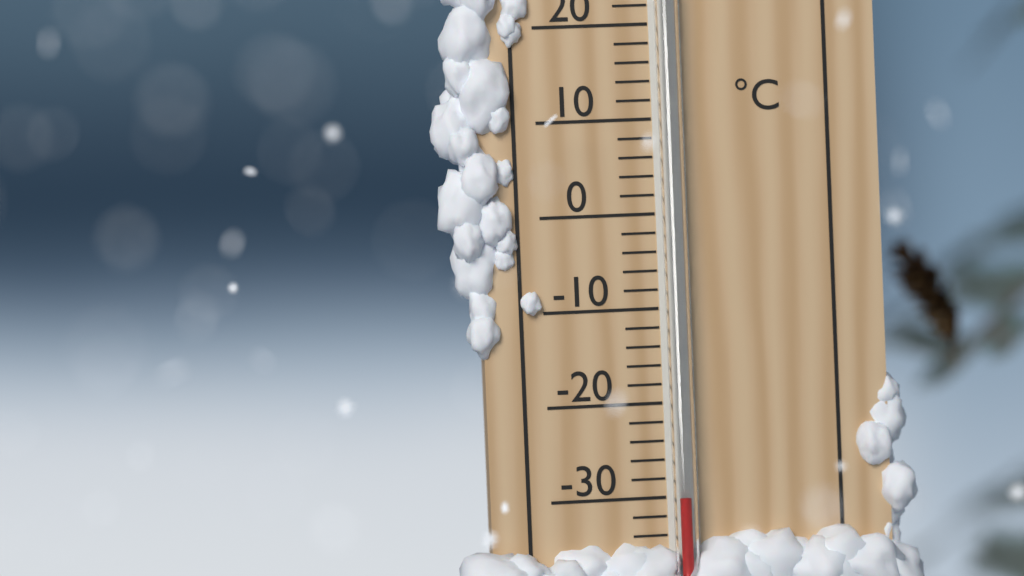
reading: -30 °C
